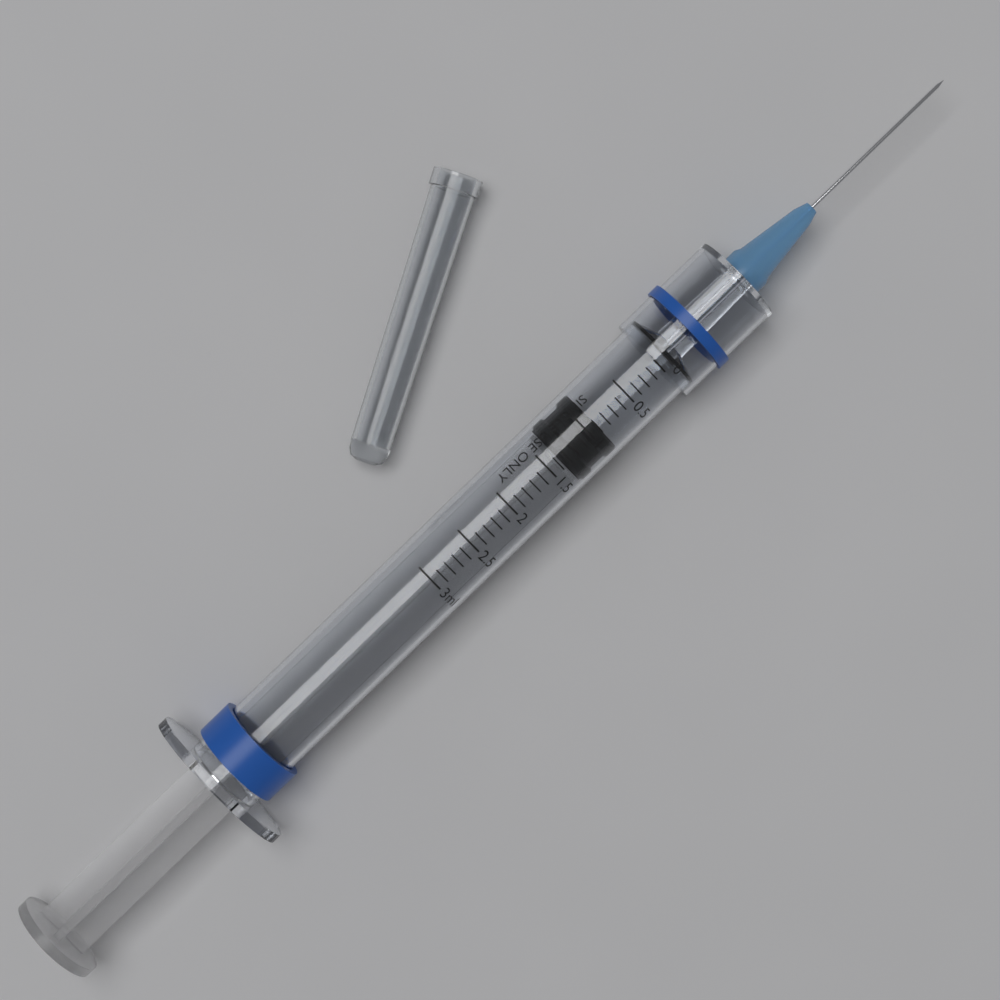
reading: 0.9 ml
